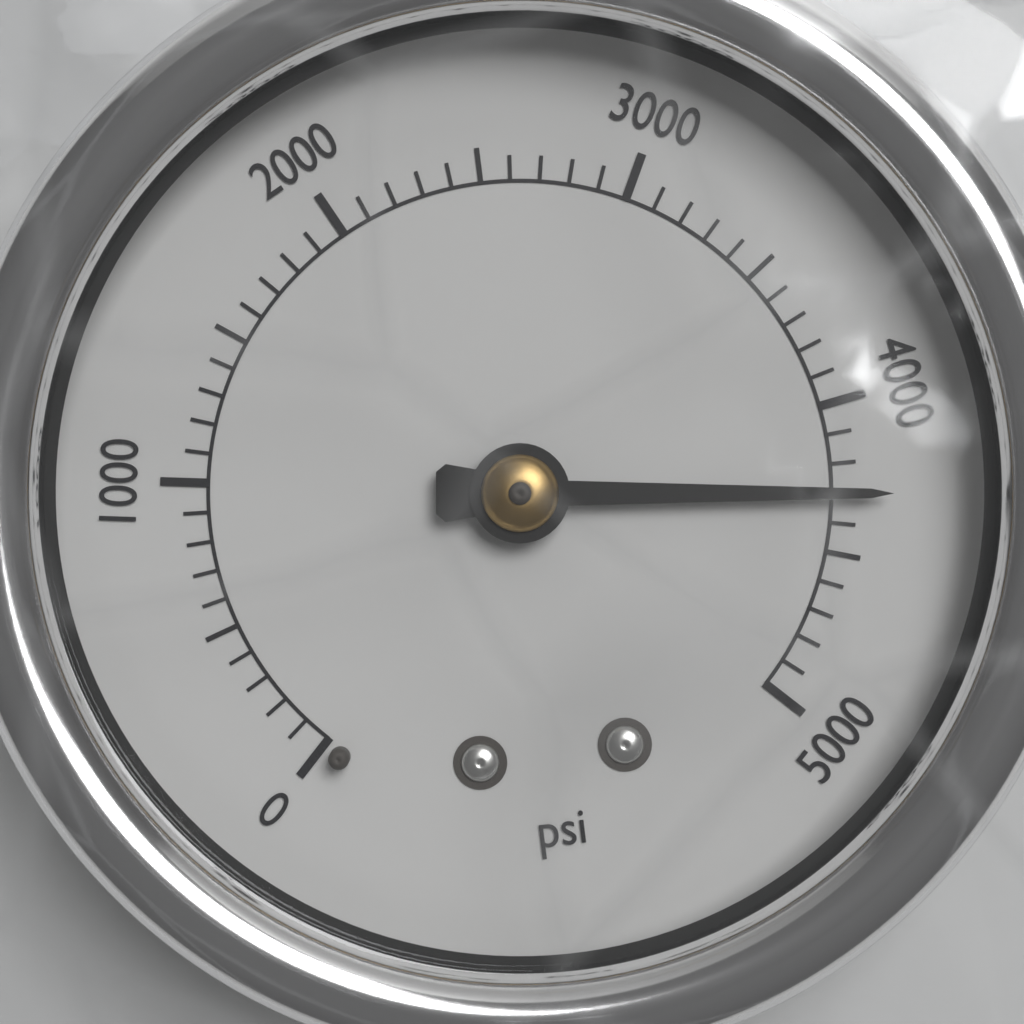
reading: 4300 psi
